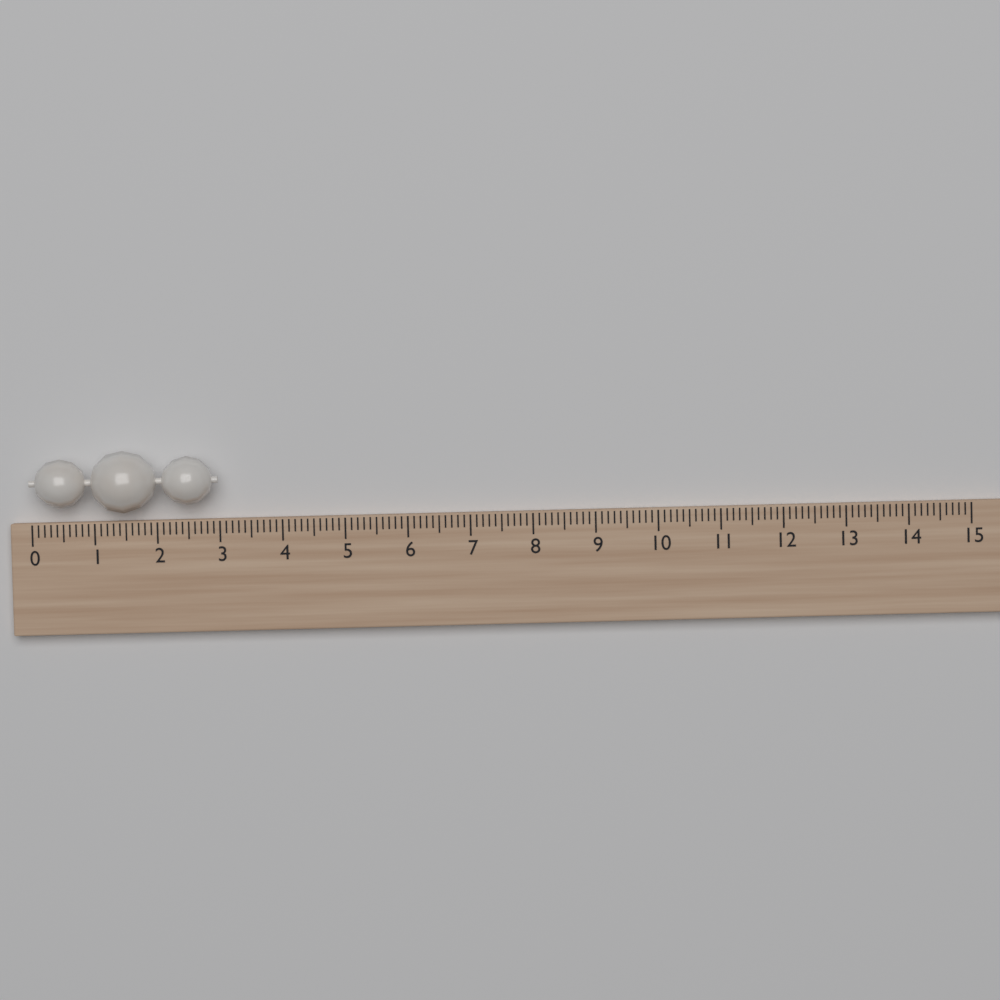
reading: 3.0 (no unit)
